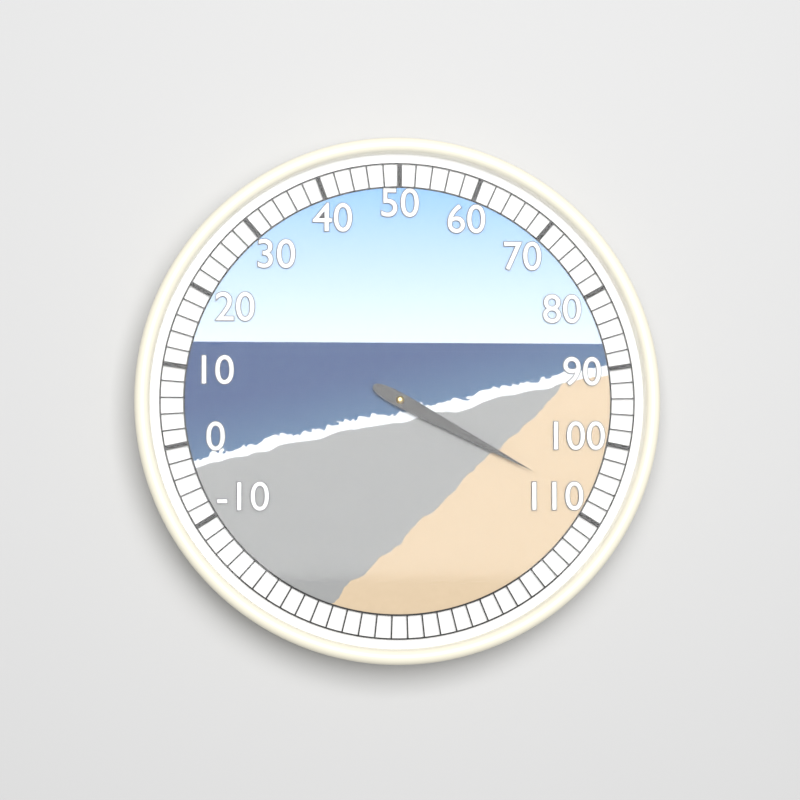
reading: 108 (no unit)
